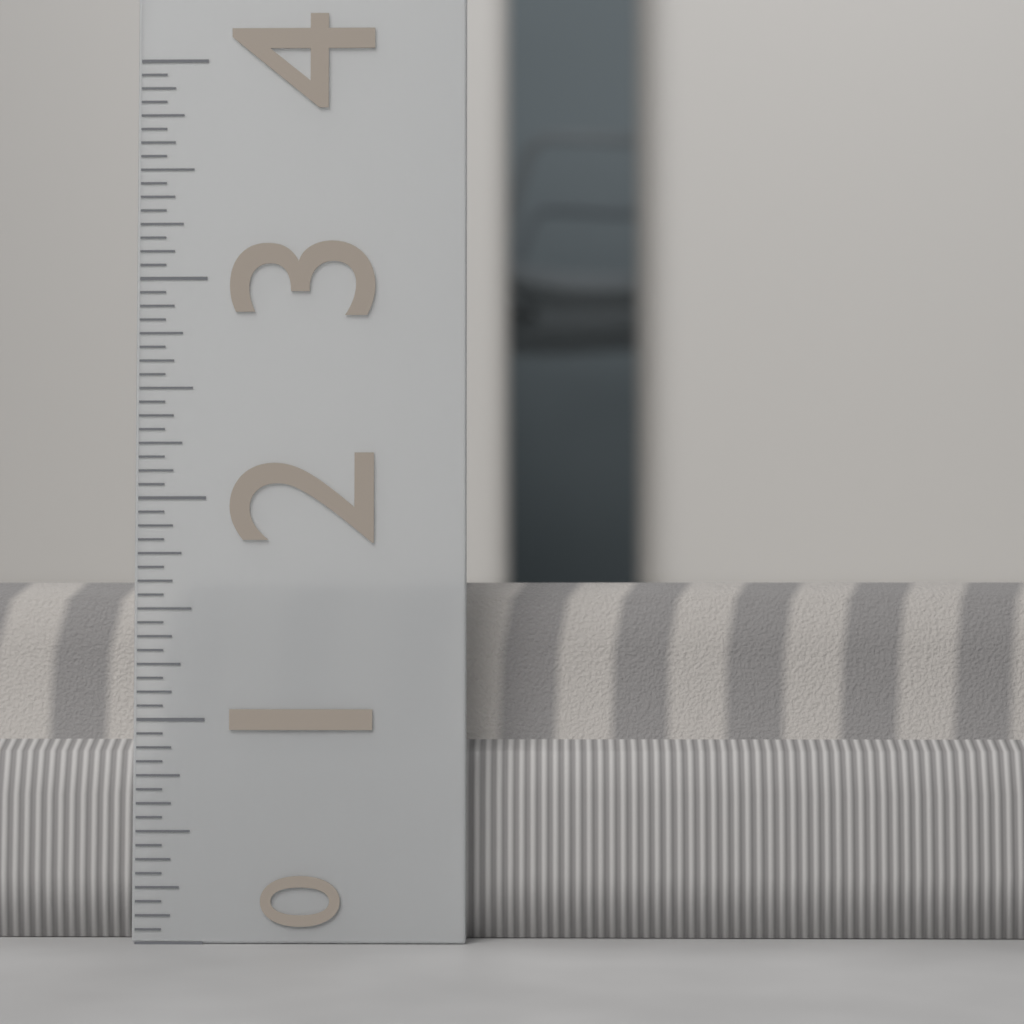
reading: 1.6250 (no unit)
